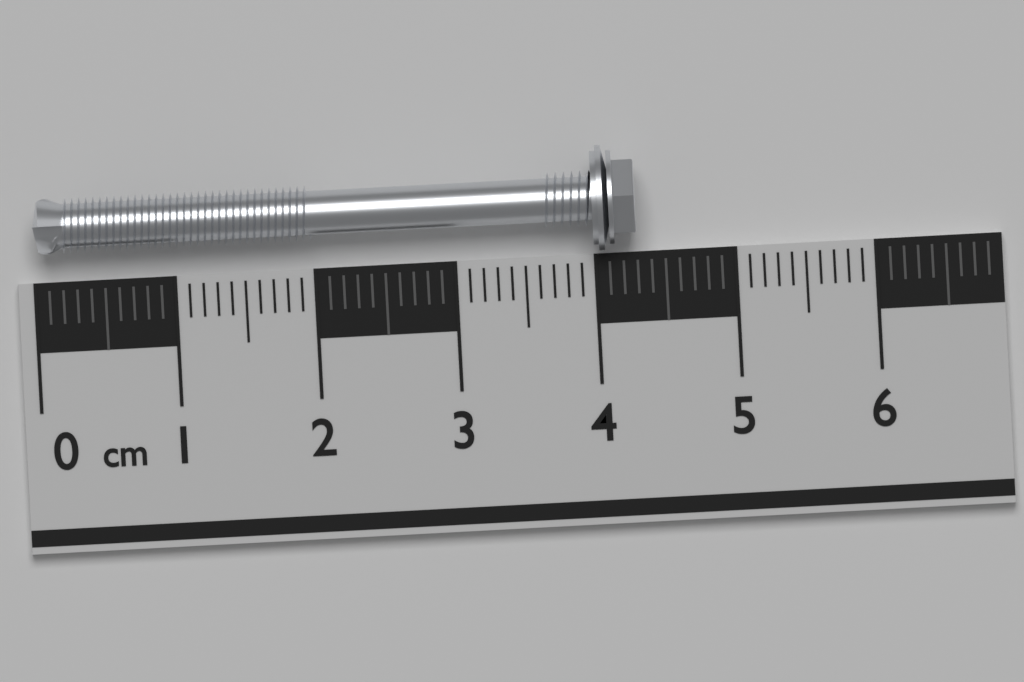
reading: 4.3 cm
